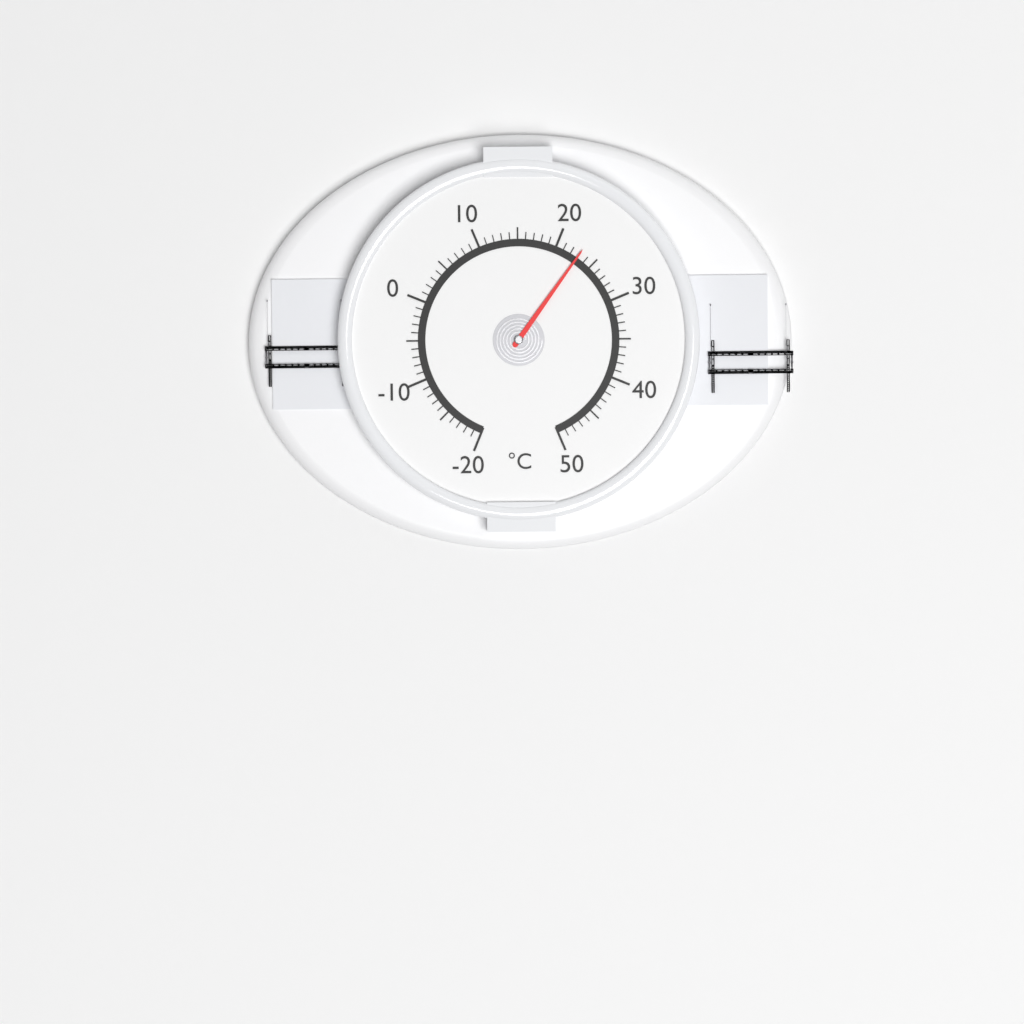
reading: 23 °C
